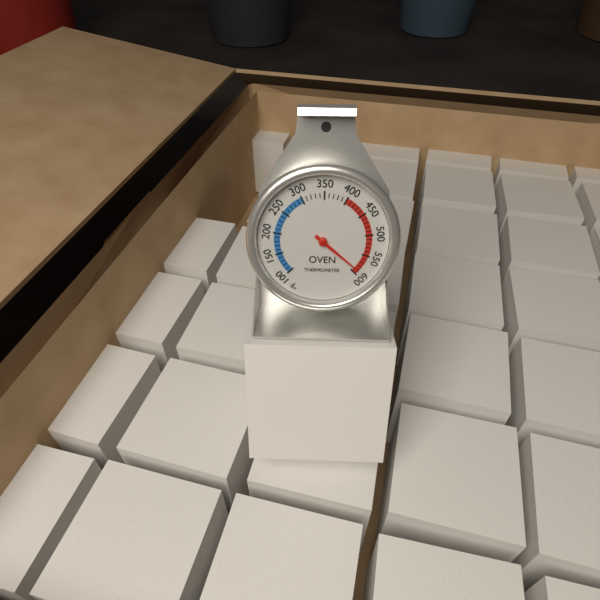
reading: 590 °F
